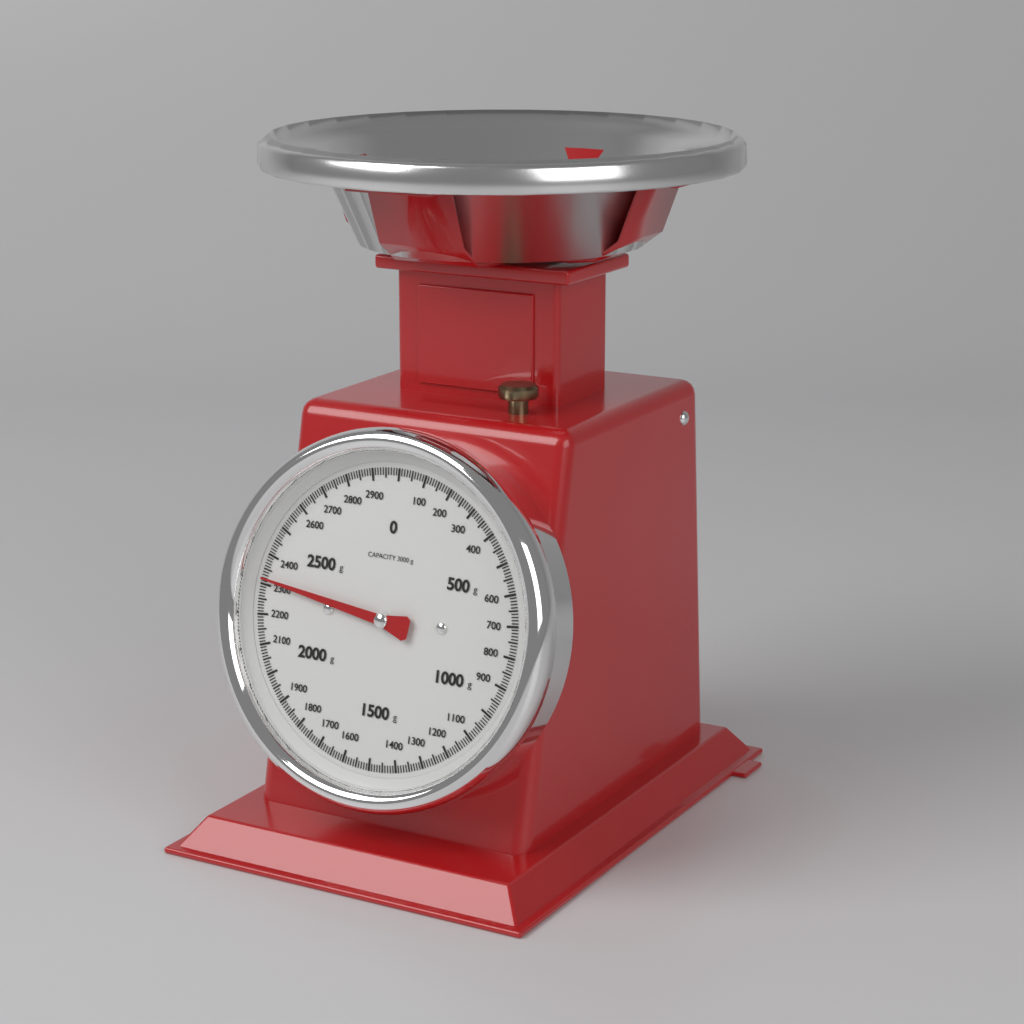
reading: 2320 g
